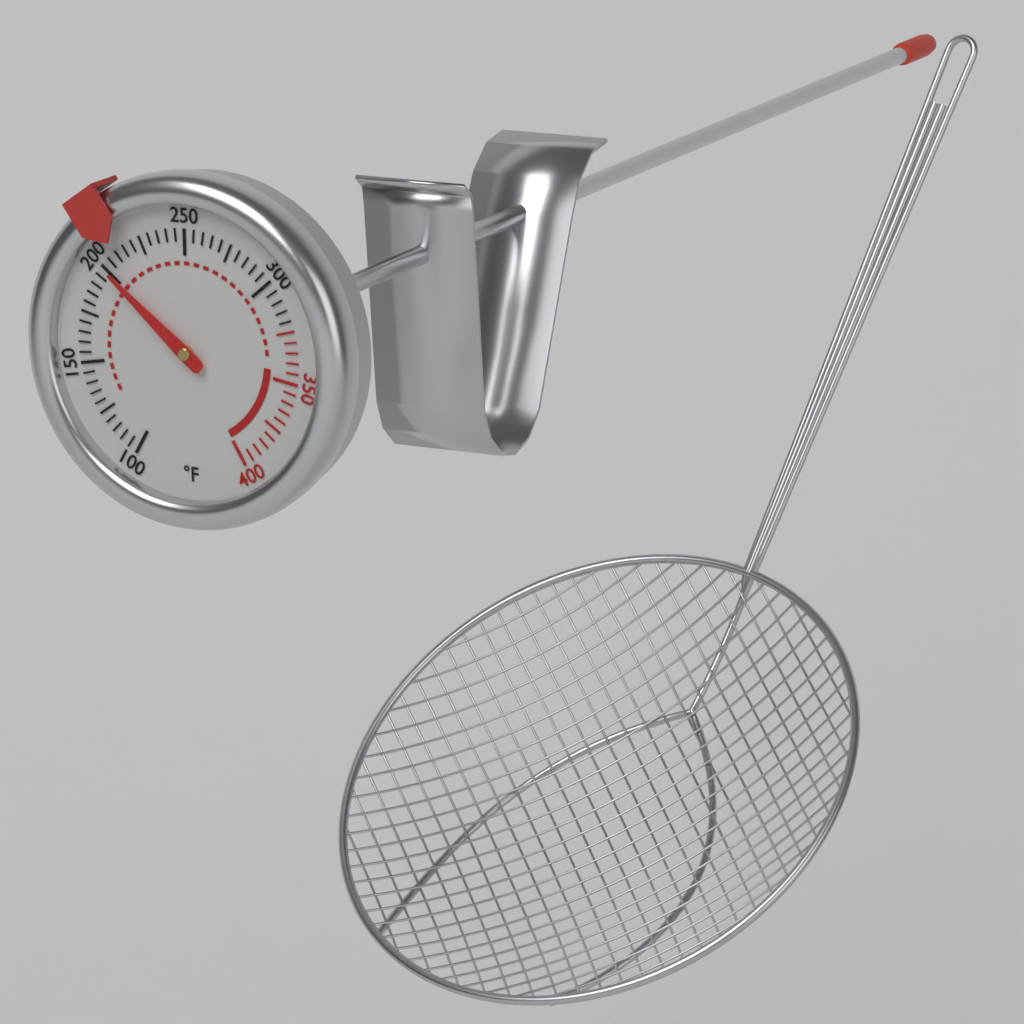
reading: 200 °F
